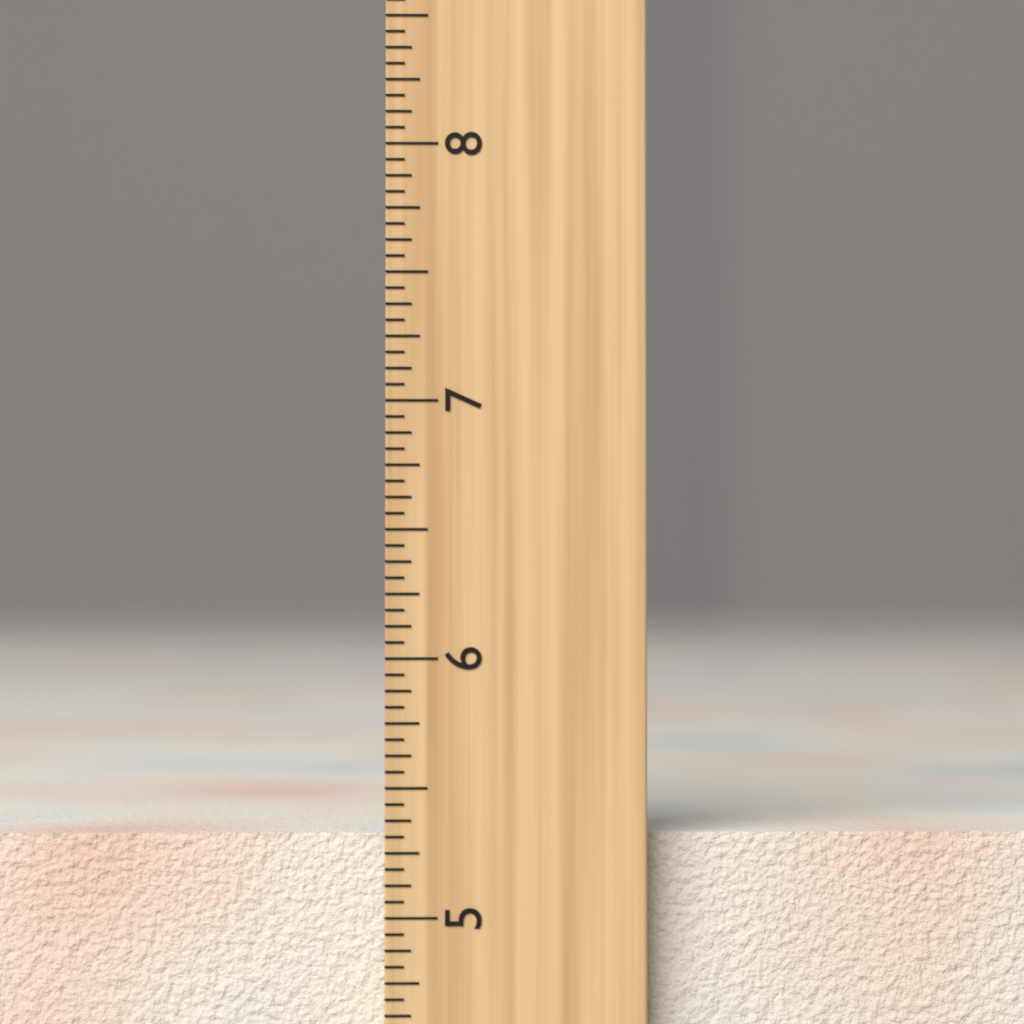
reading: 5.3125 inch
